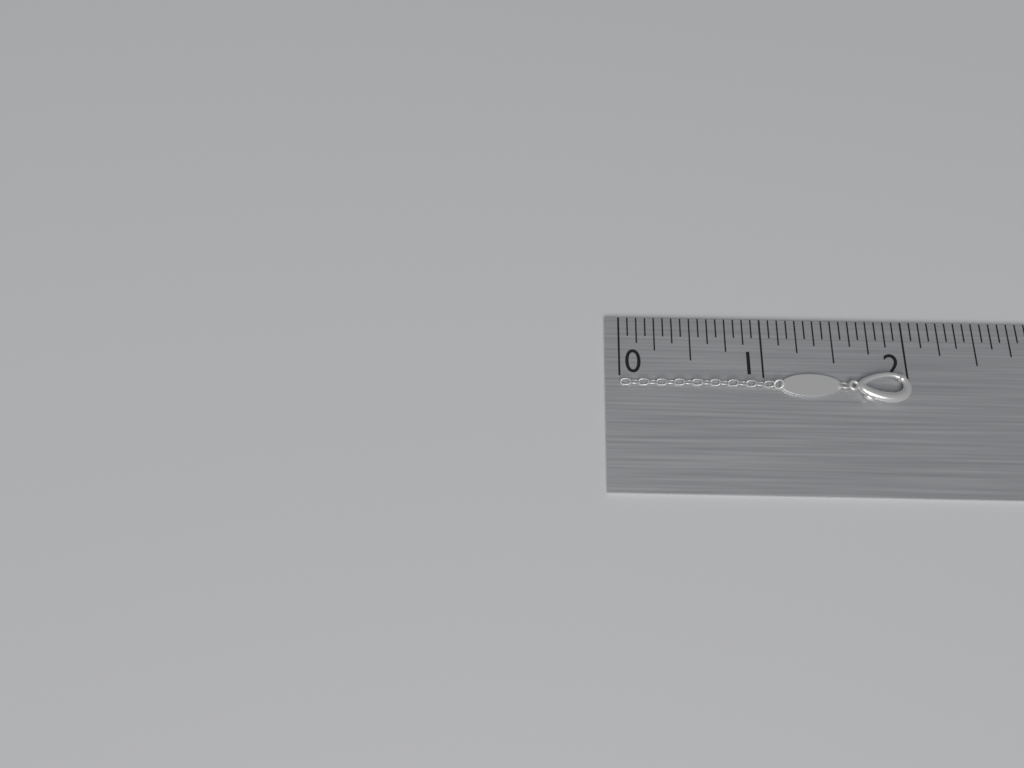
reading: 2.0000 in
